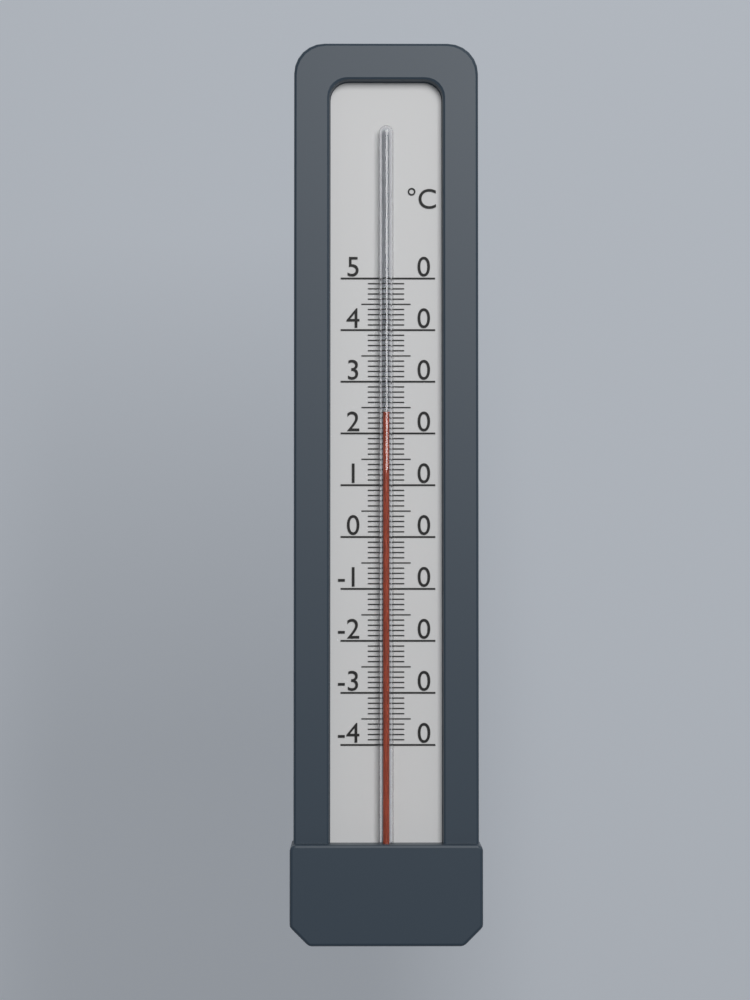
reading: 24 °C
